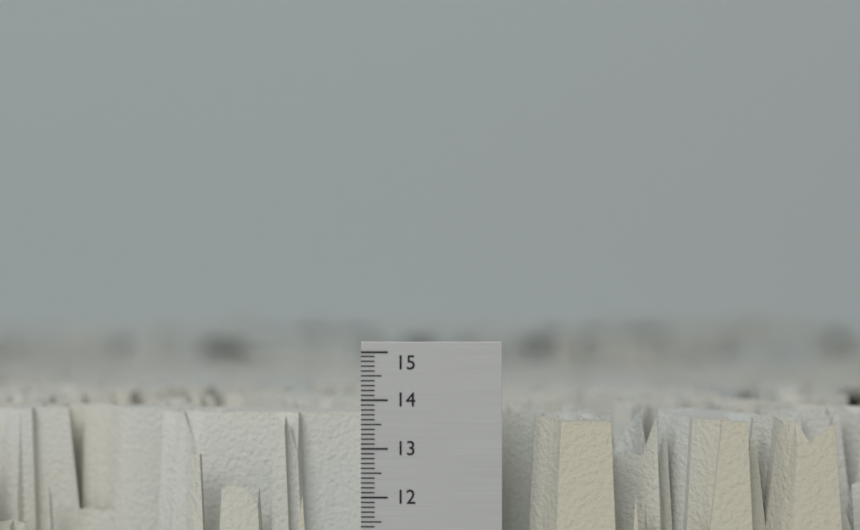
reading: 13.6 (no unit)
